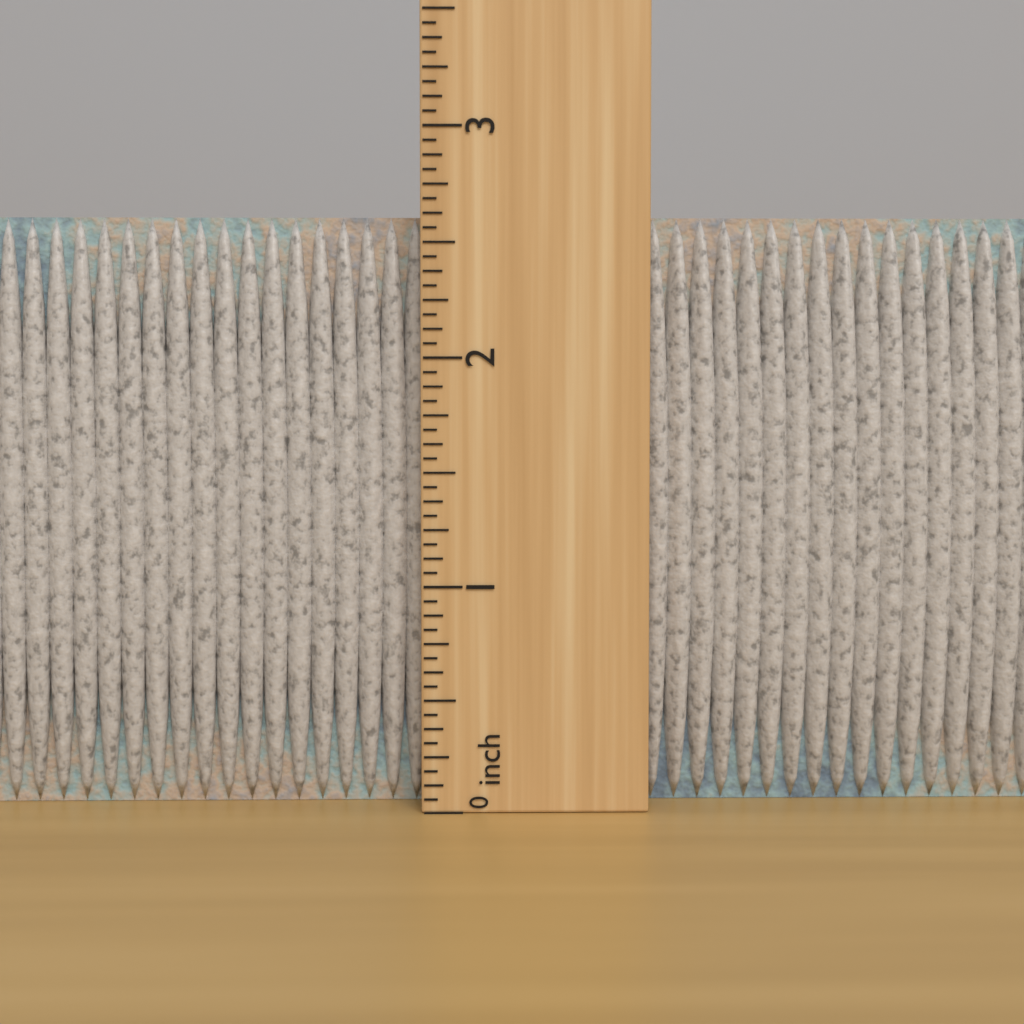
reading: 2.6250 inch
